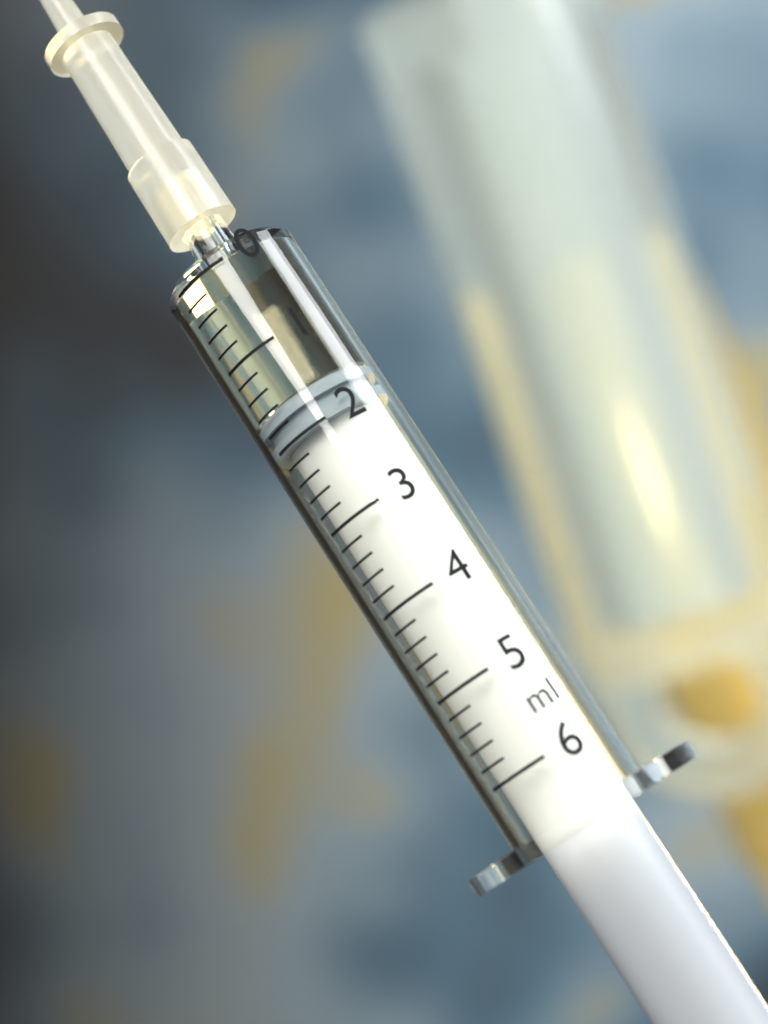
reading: 1.6 ml
